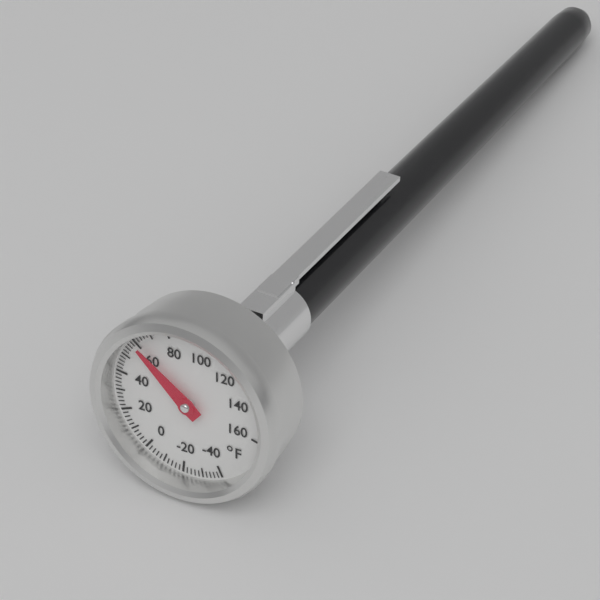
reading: 60 °F
